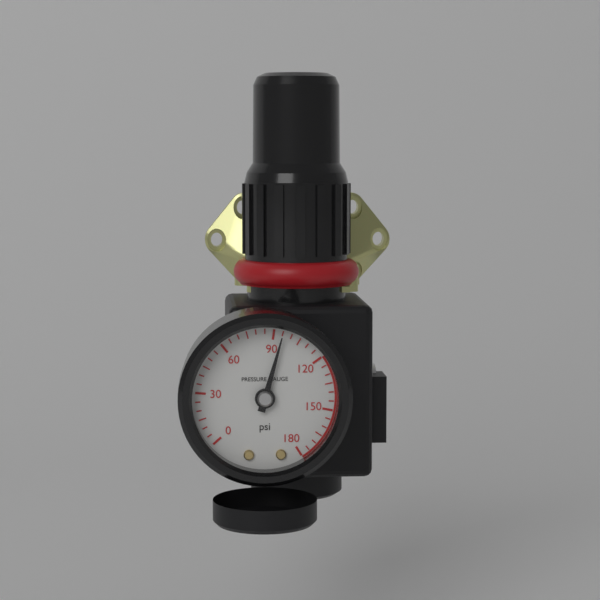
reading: 95 psi
